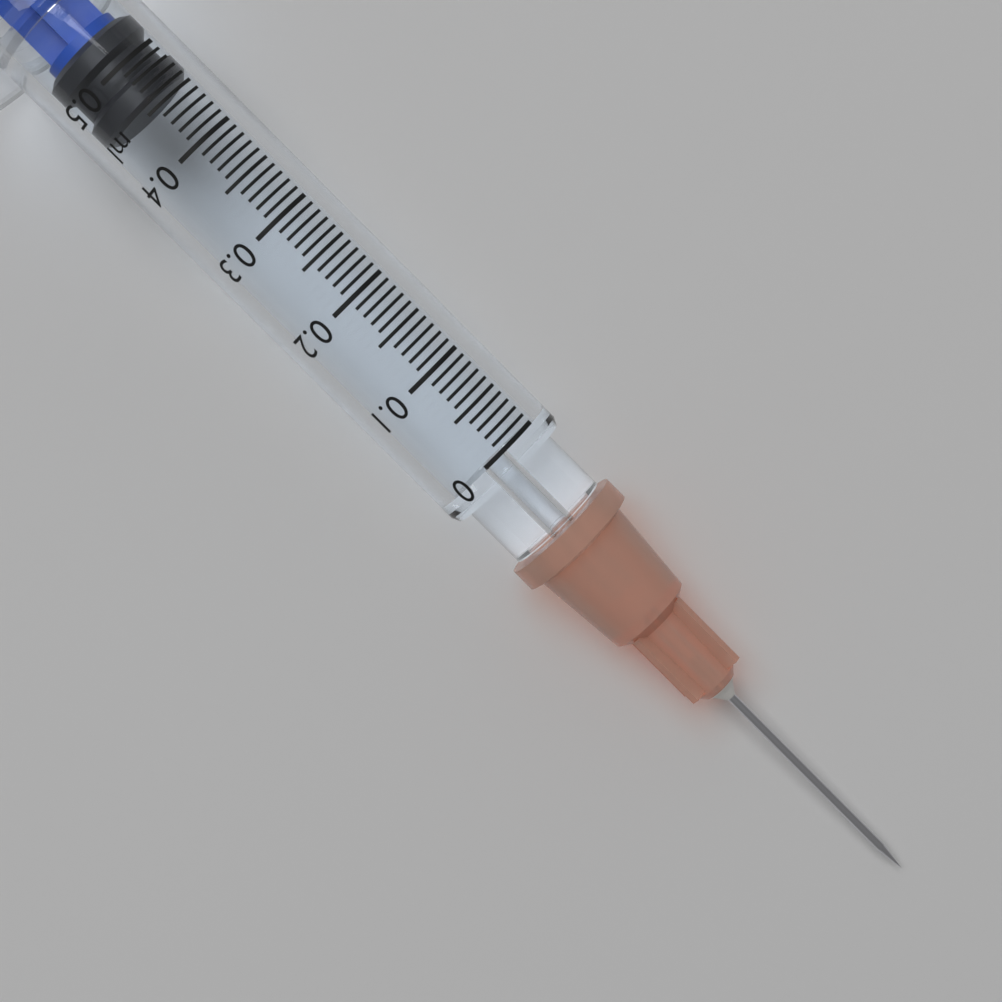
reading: 0.46 ml
